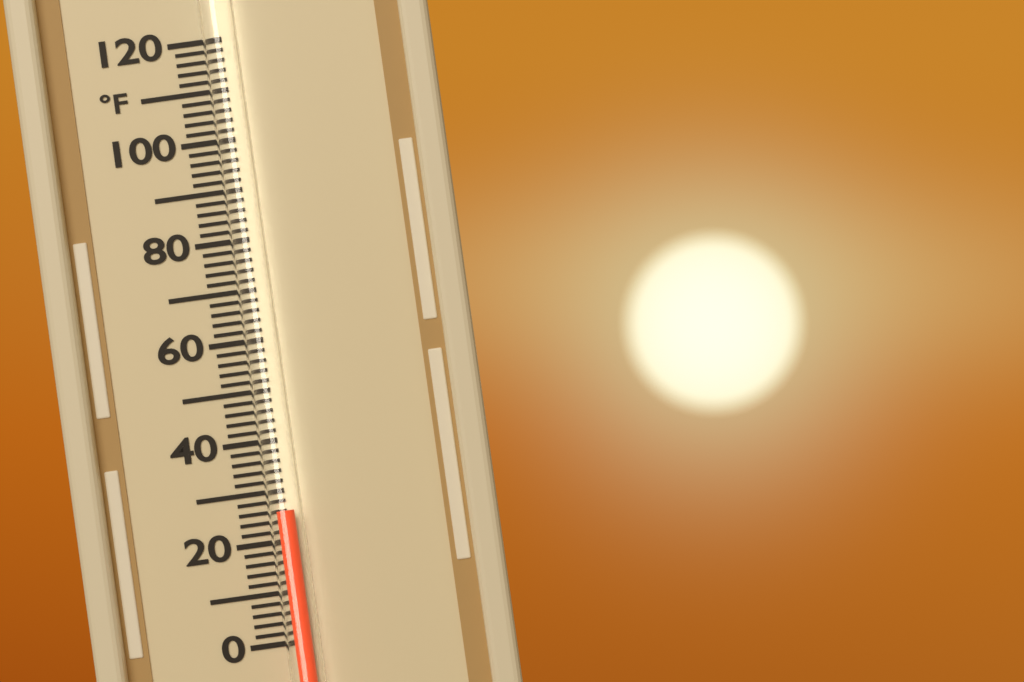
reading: 26 °F
